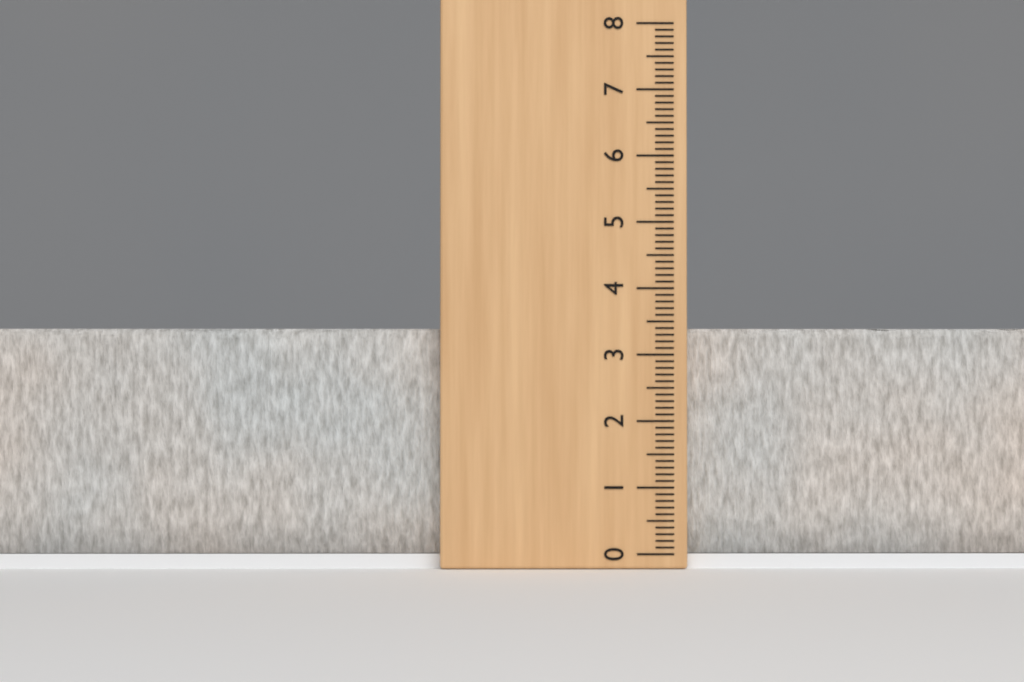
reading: 3.4 (no unit)
